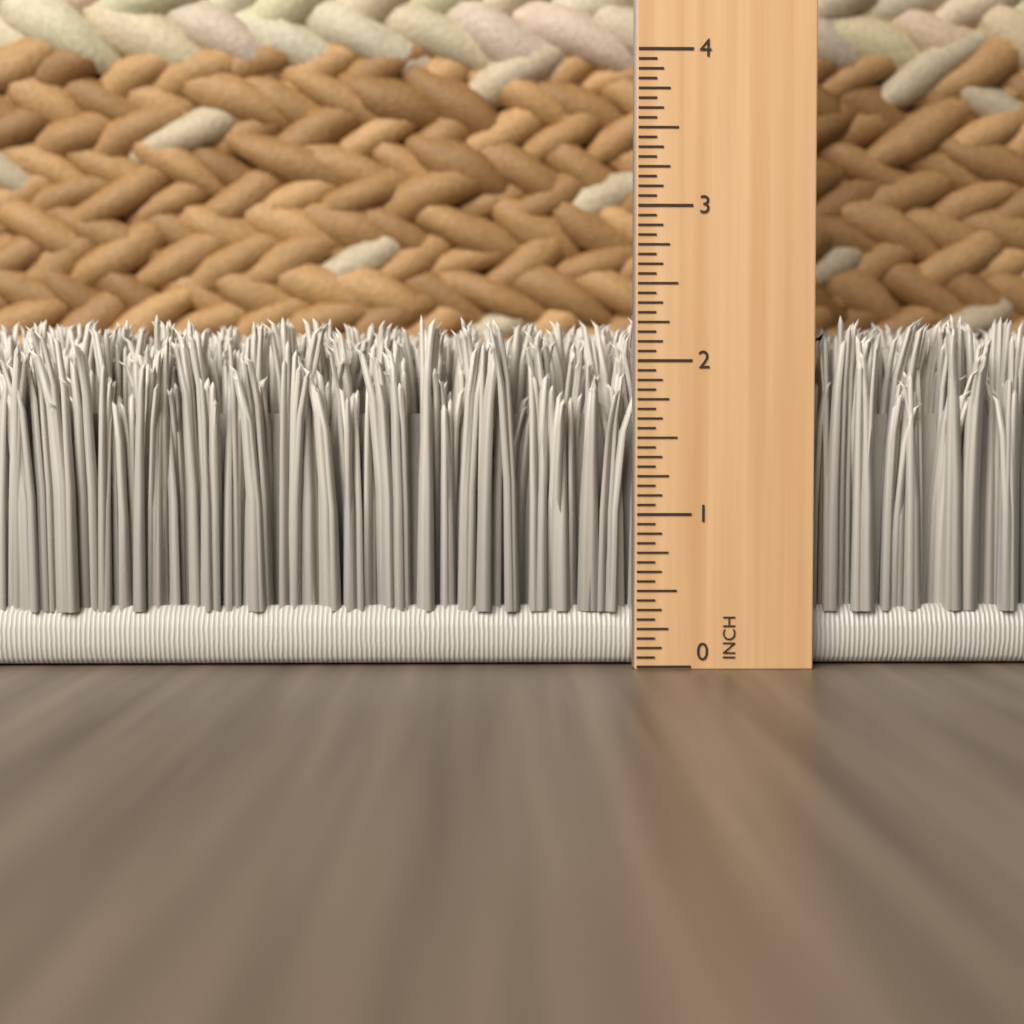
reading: 2.3125 in
